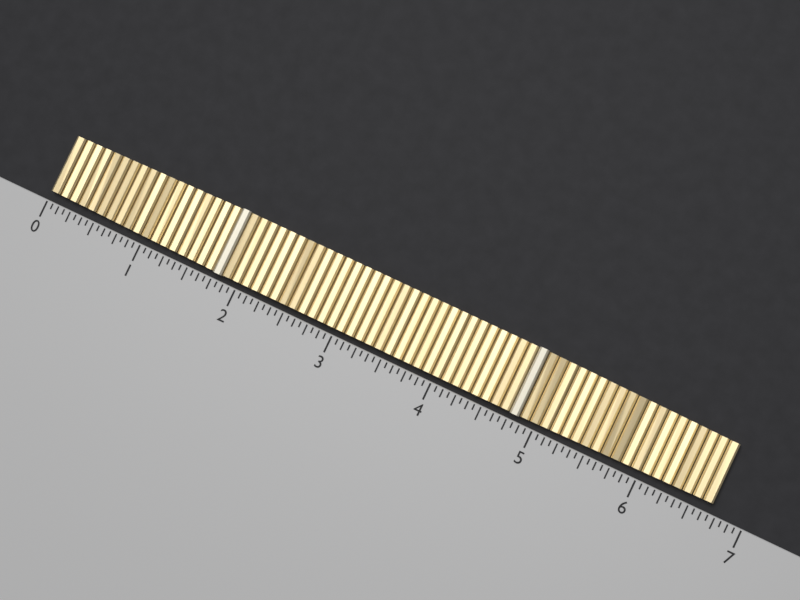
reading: 6.6875 (no unit)
